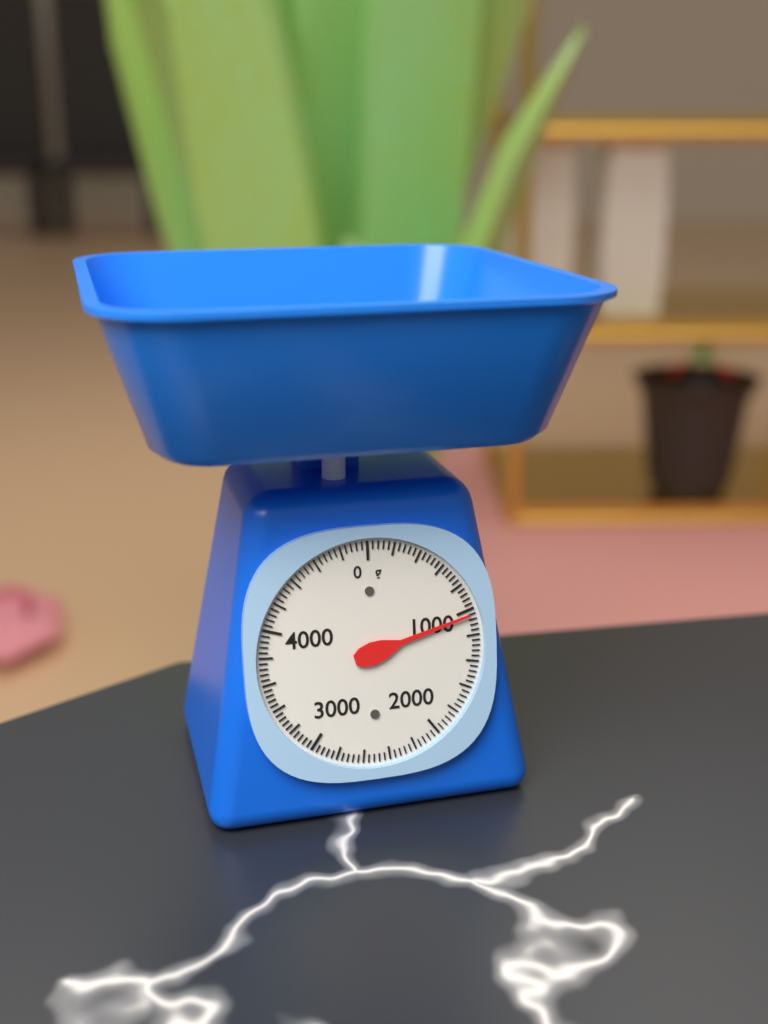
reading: 1040 g
